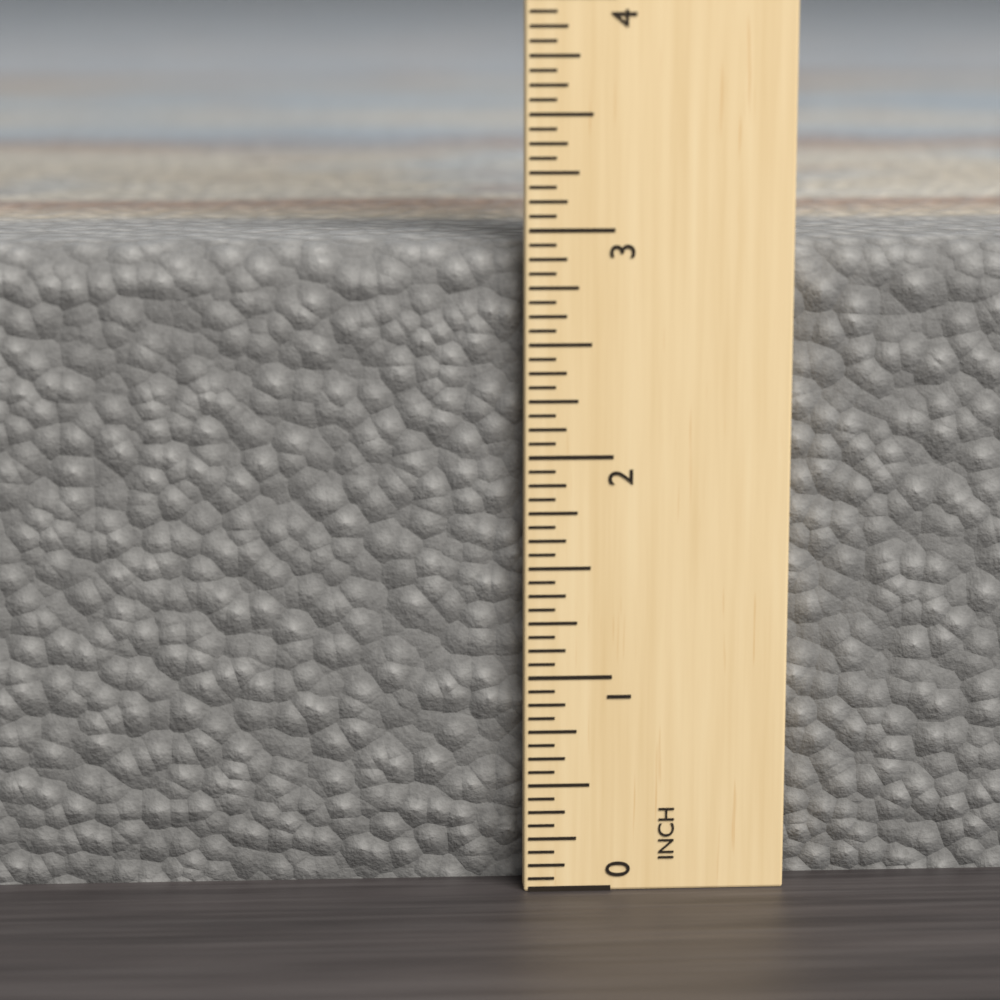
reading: 2.9375 in
